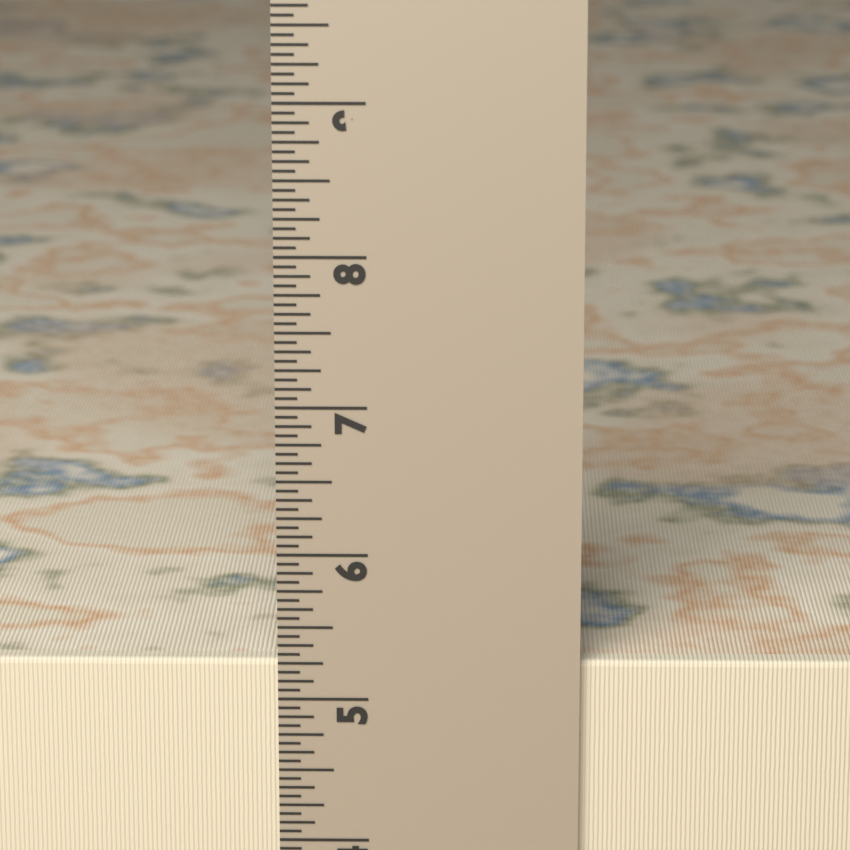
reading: 5.2500 in
